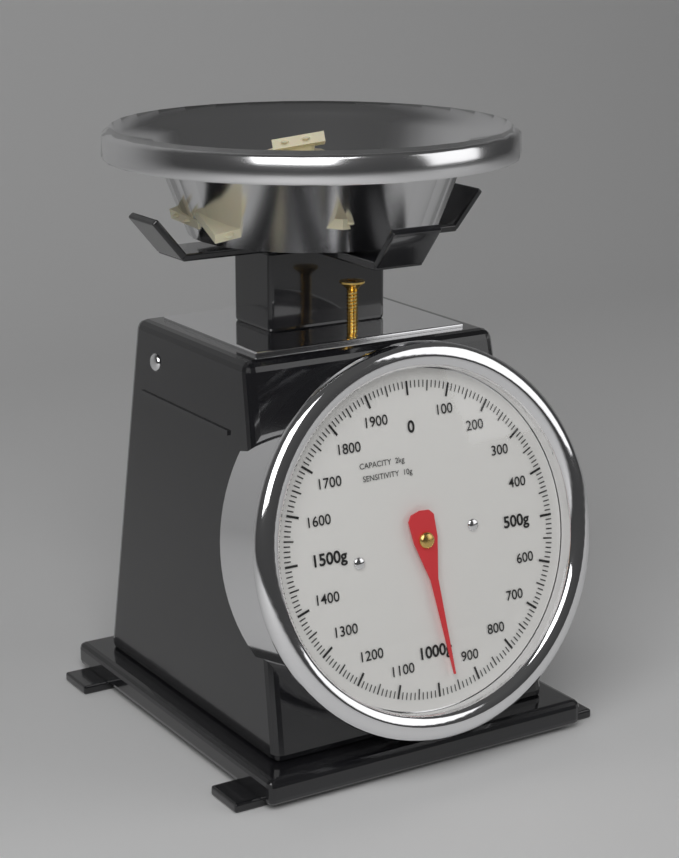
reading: 960 g
